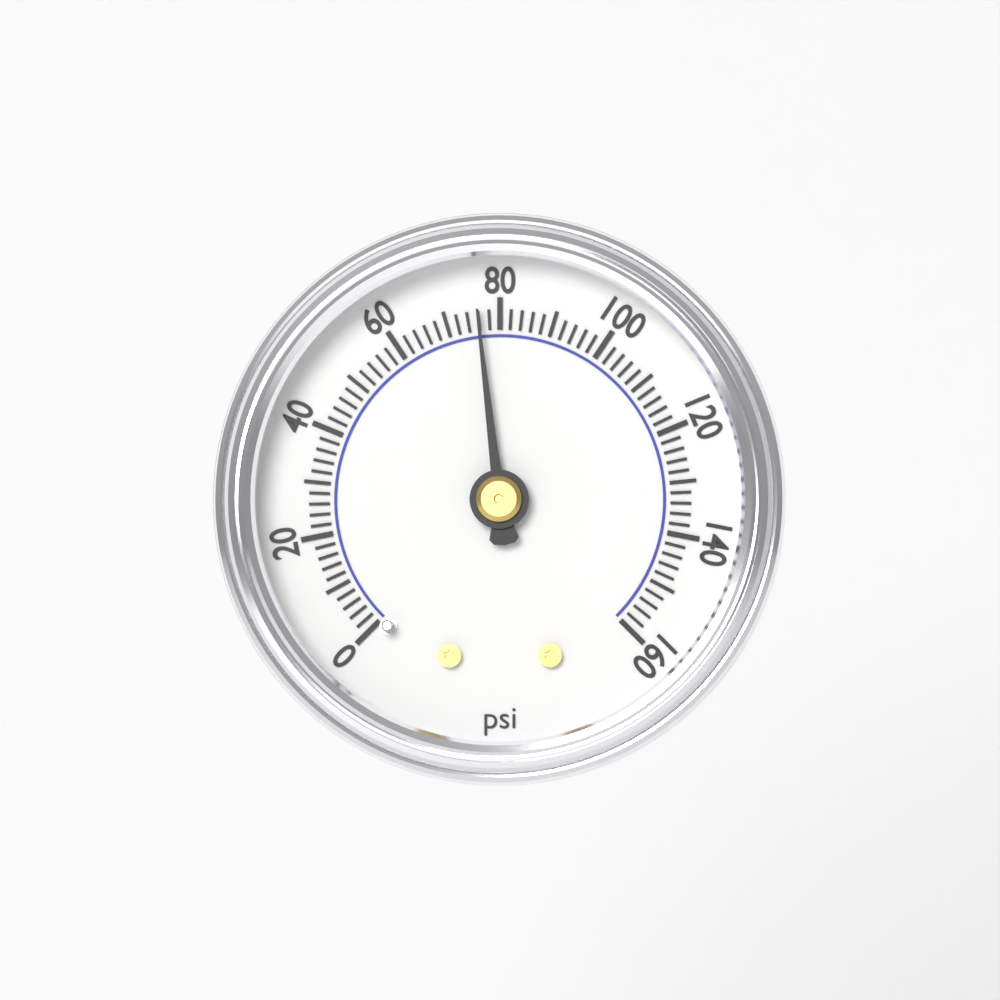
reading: 76 psi
